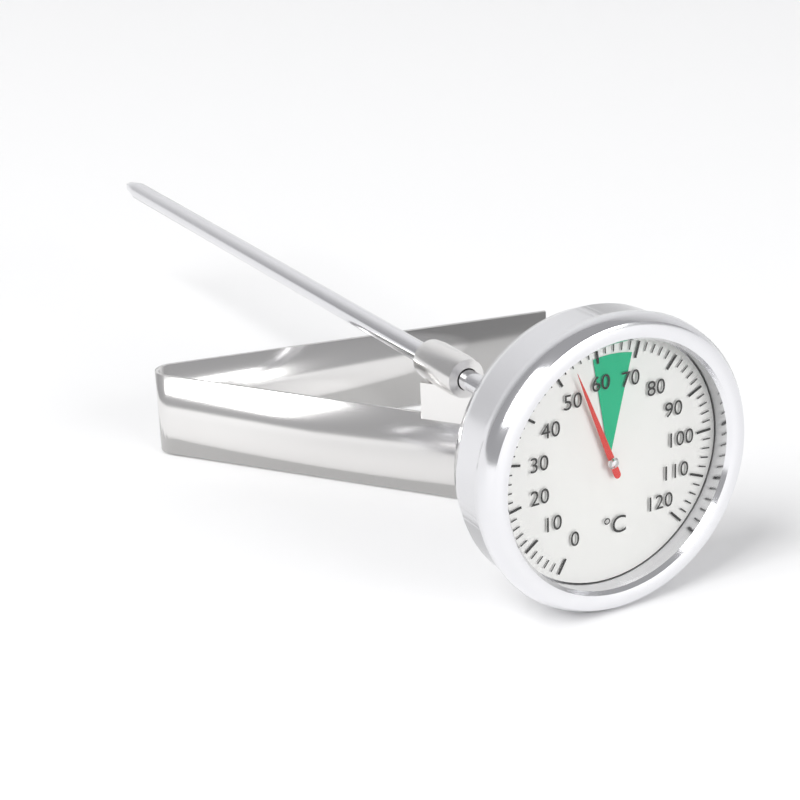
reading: 54 °C
